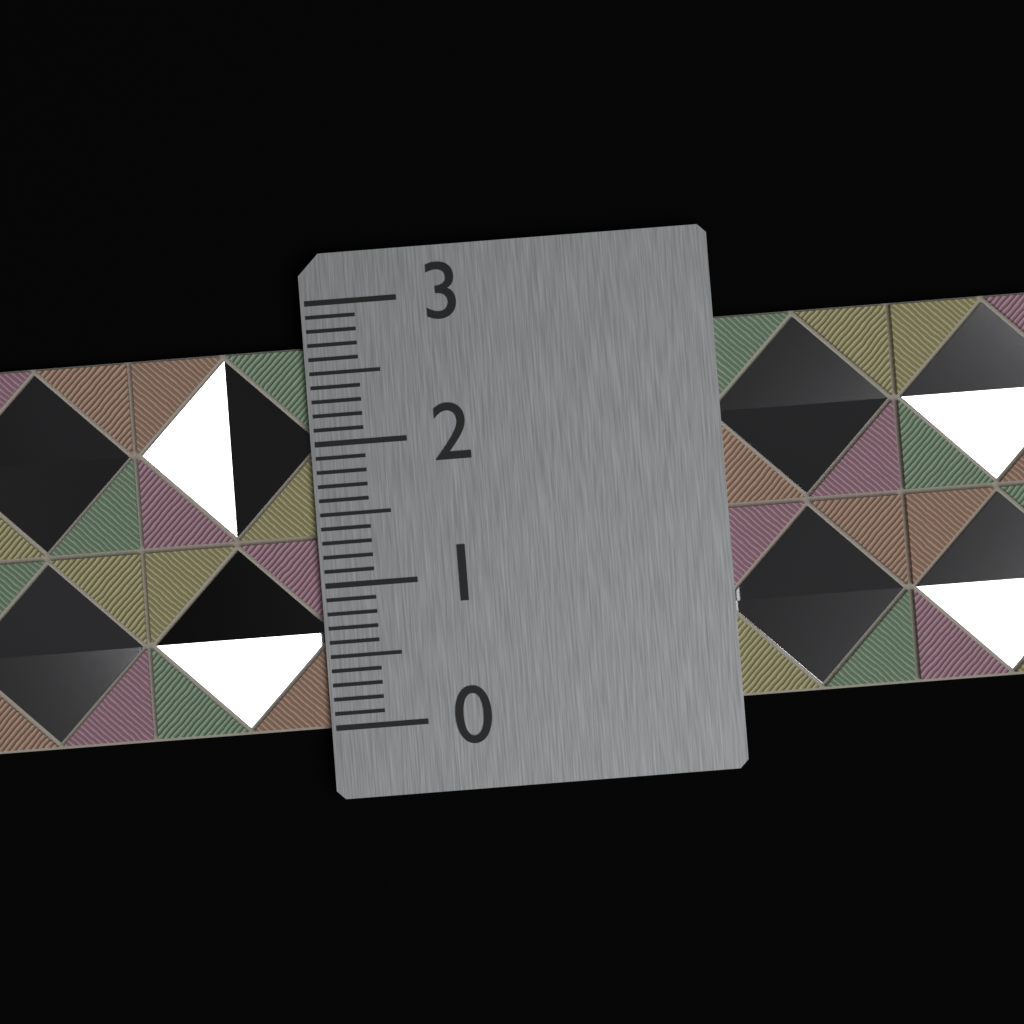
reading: 2.7 (no unit)
